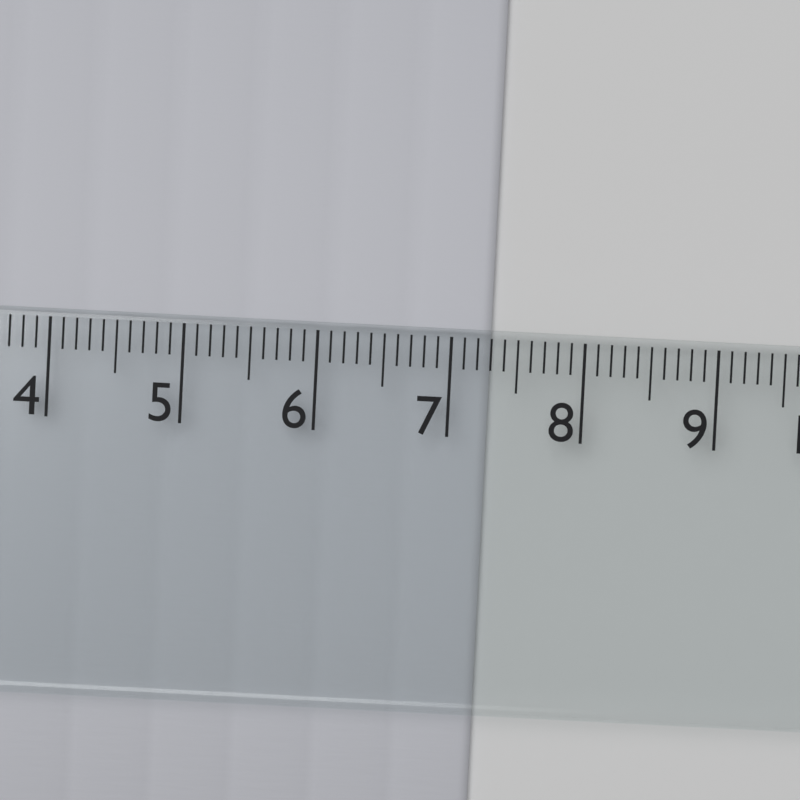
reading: 7.3 cm
